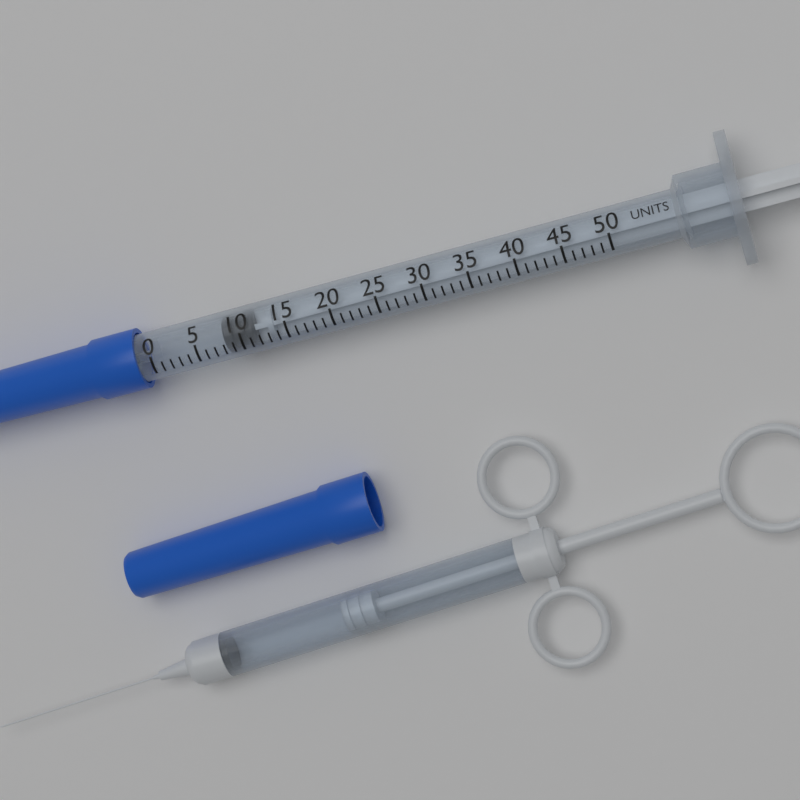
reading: 8 units
